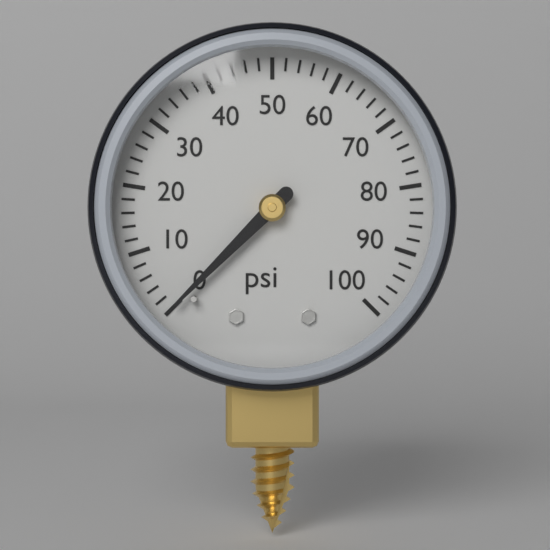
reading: 0 psi
